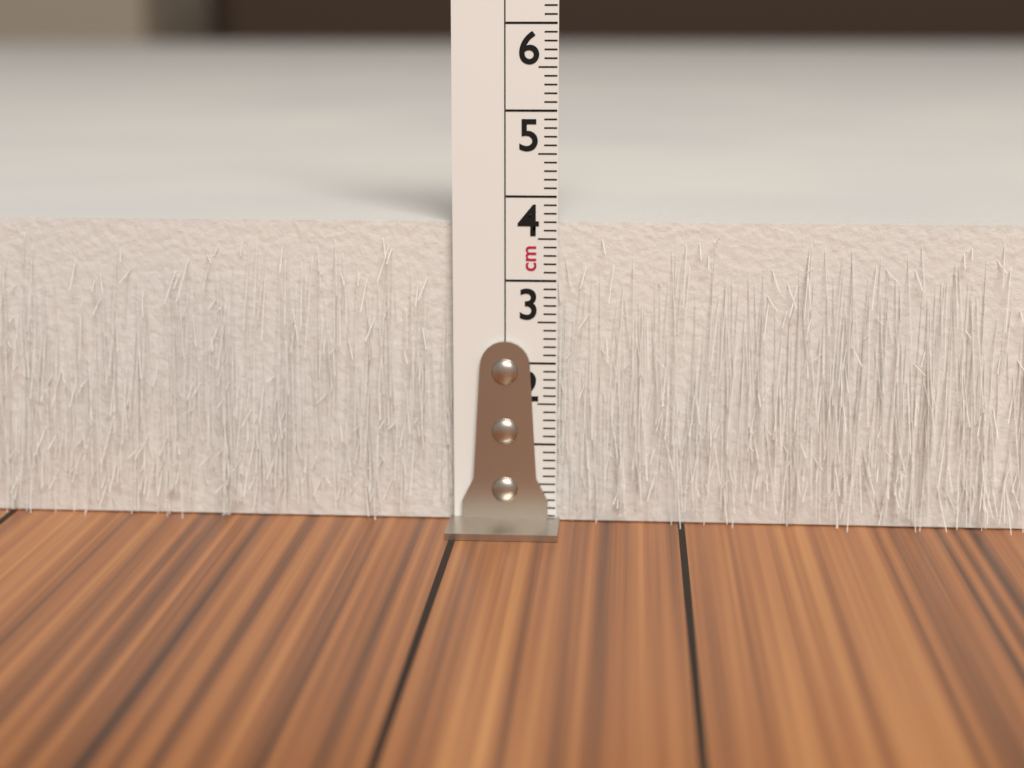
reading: 3.7 cm
